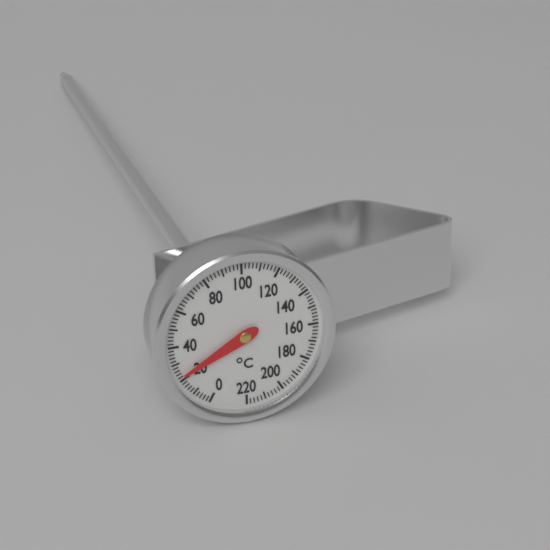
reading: 22 °C
